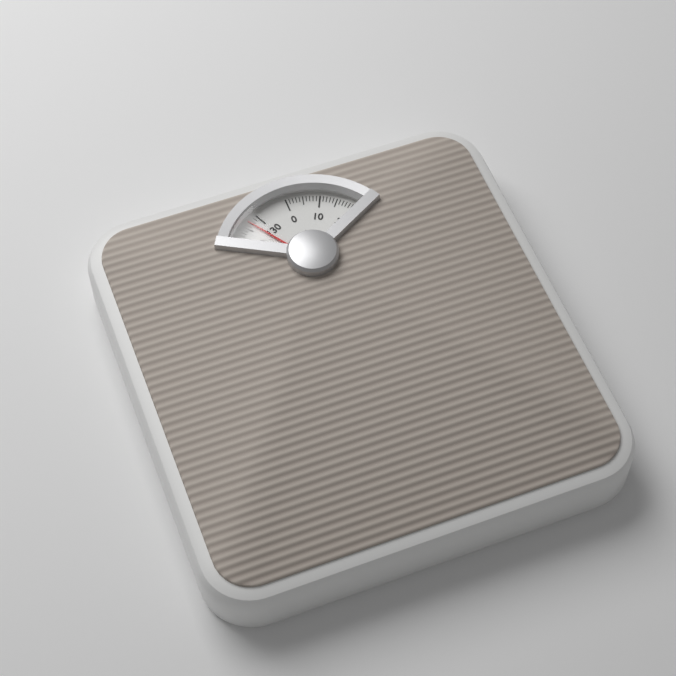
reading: 127 kg
